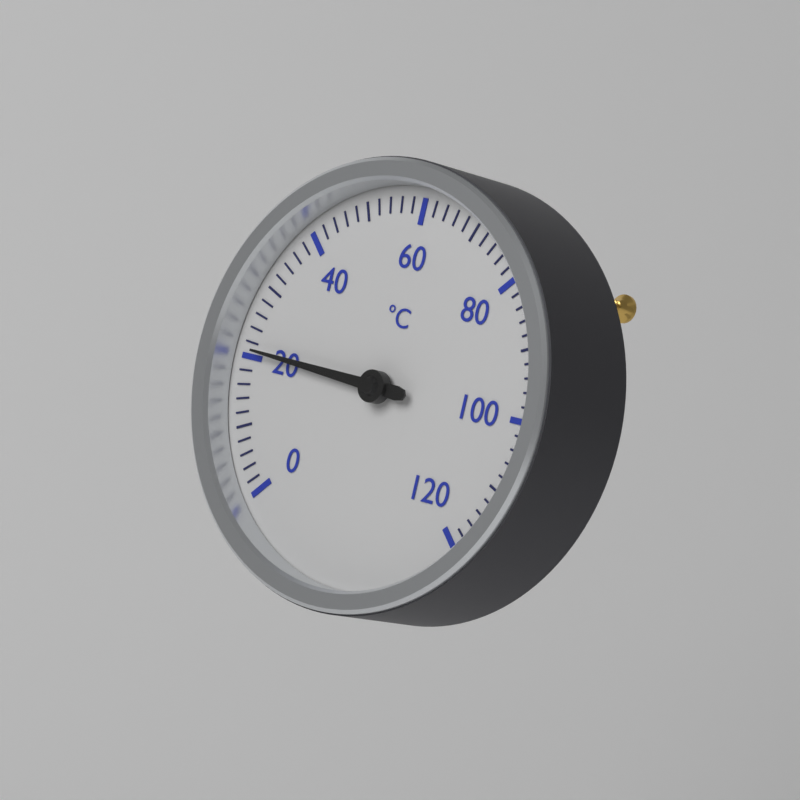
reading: 21 °C
